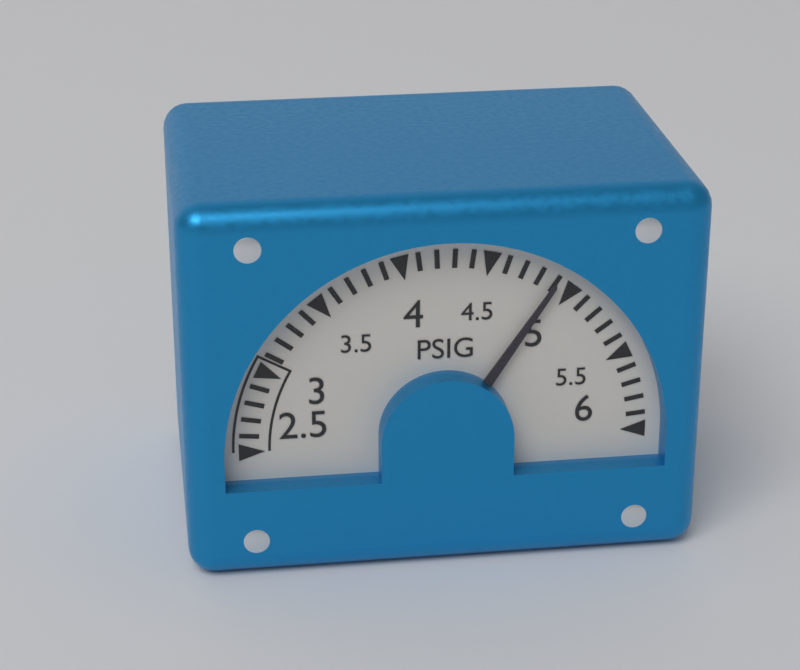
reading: 4.9 PSIG
